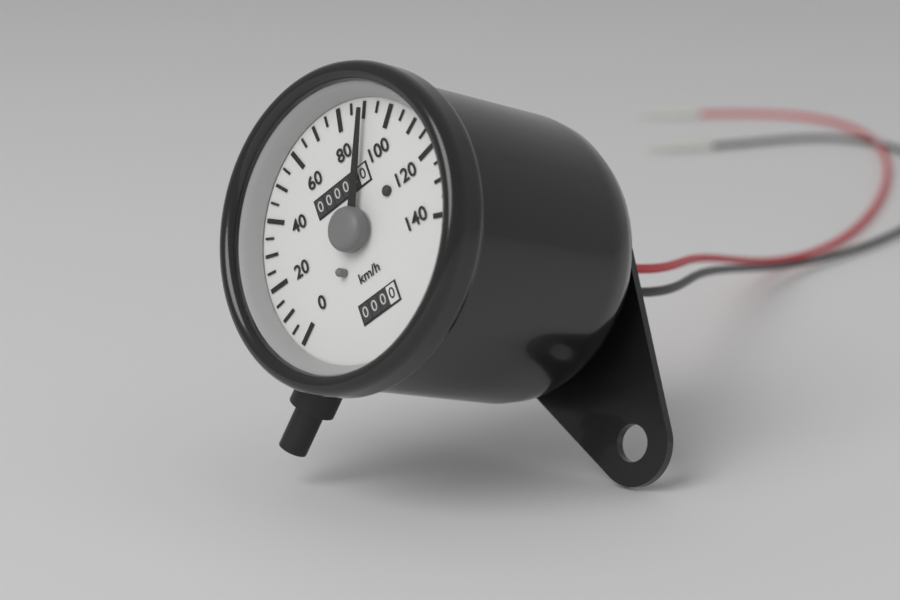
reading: 90 km/h
